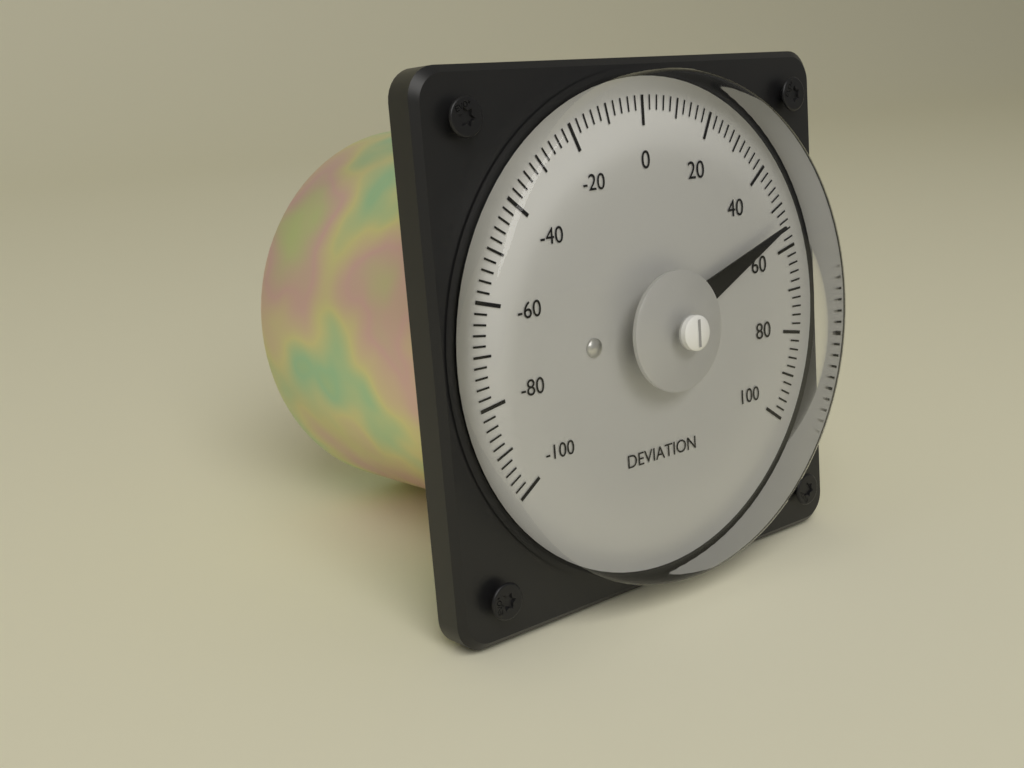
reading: 54 (no unit)
